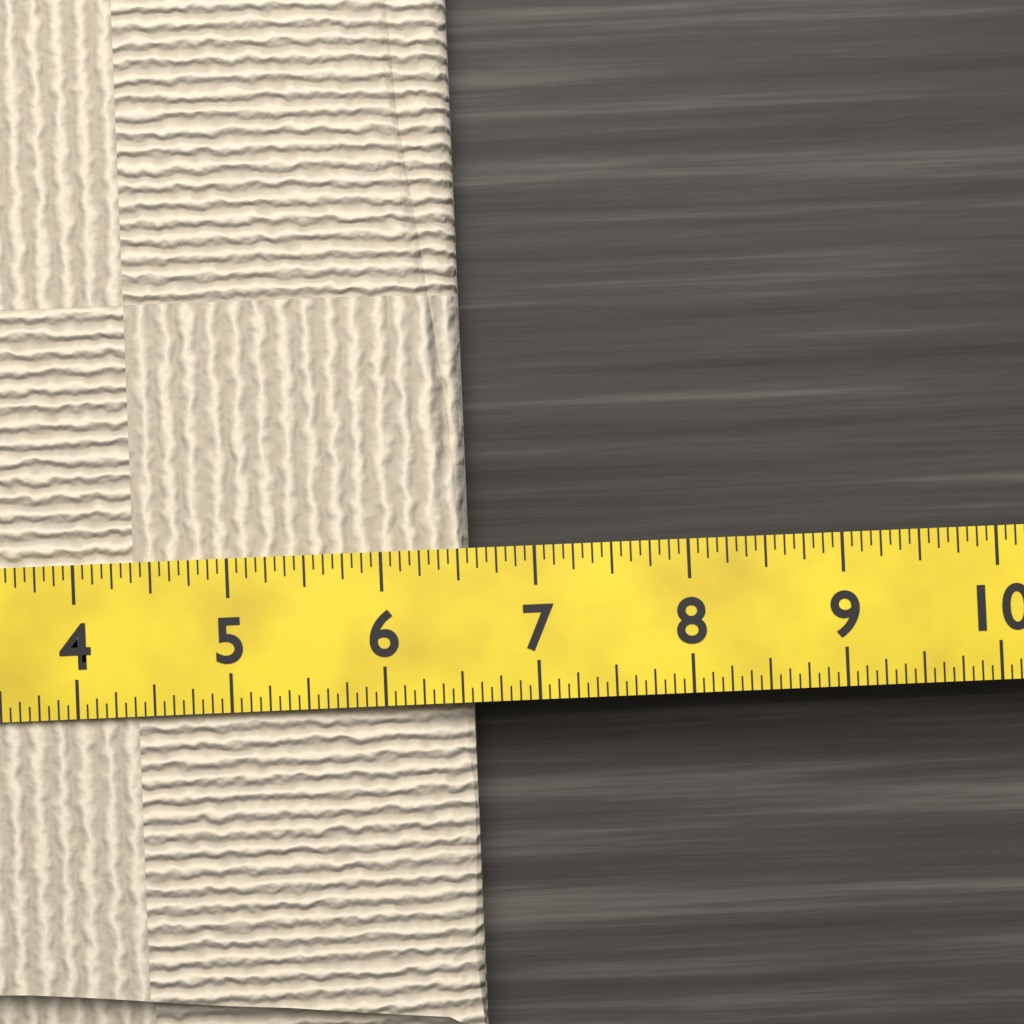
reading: 6.5625 (no unit)
